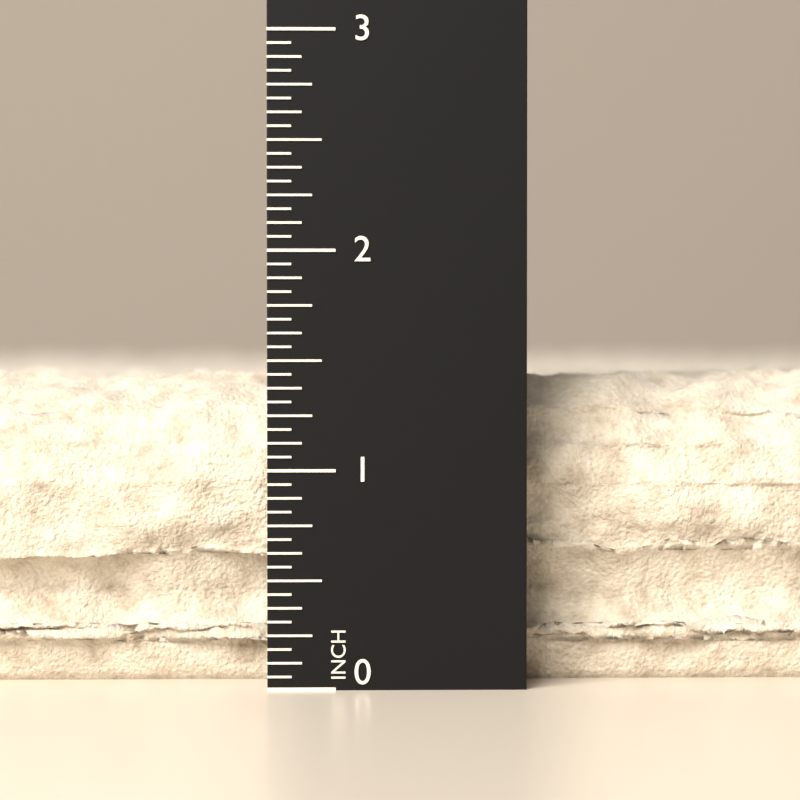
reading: 1.5000 in
